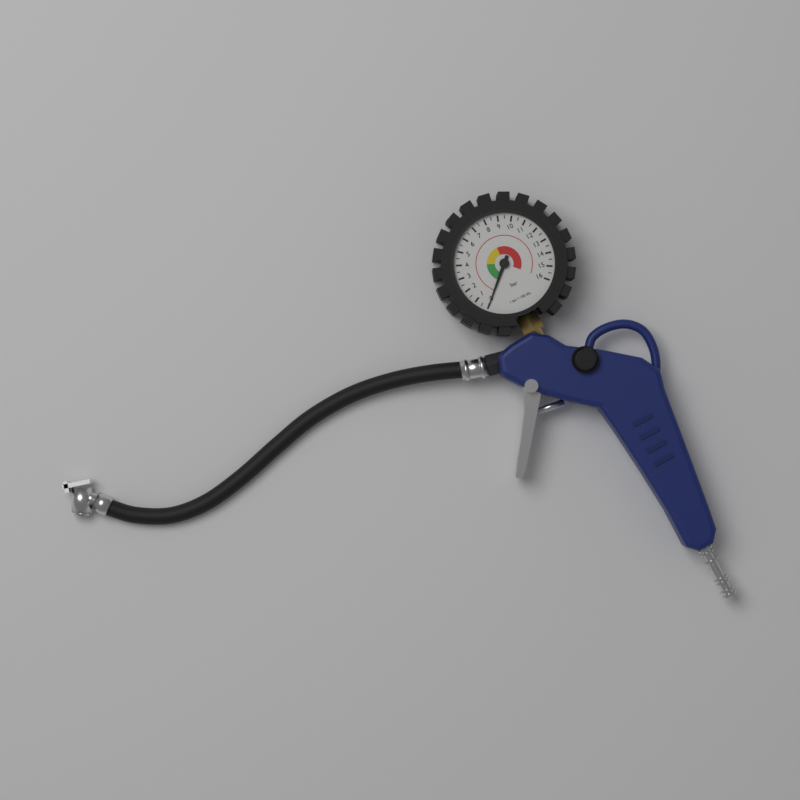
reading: 0.0 bar
